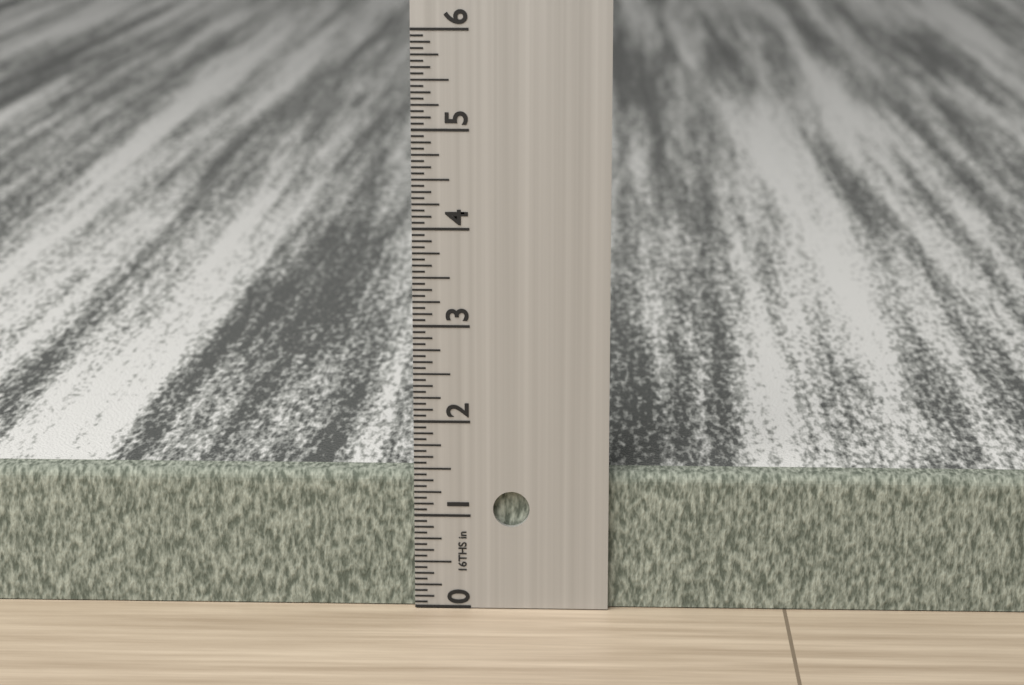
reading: 1.4375 in
